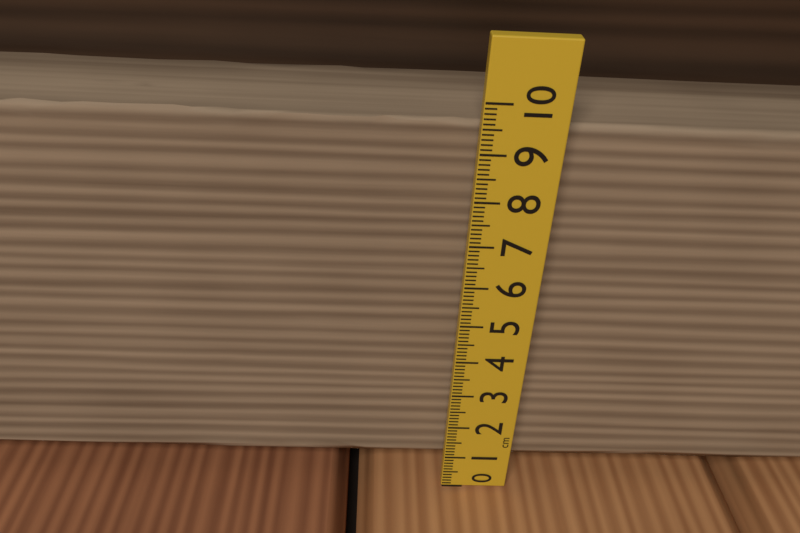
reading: 9.8 cm
